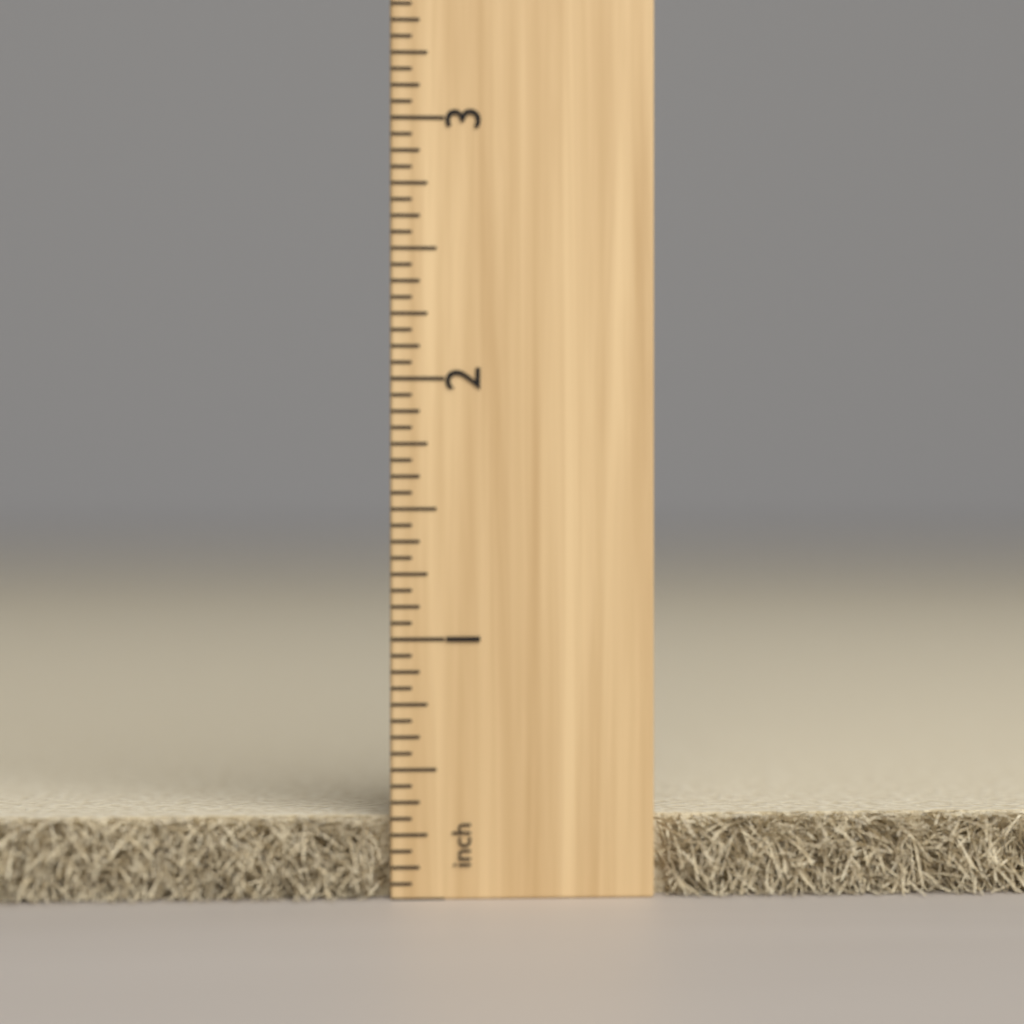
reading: 0.3125 inch
